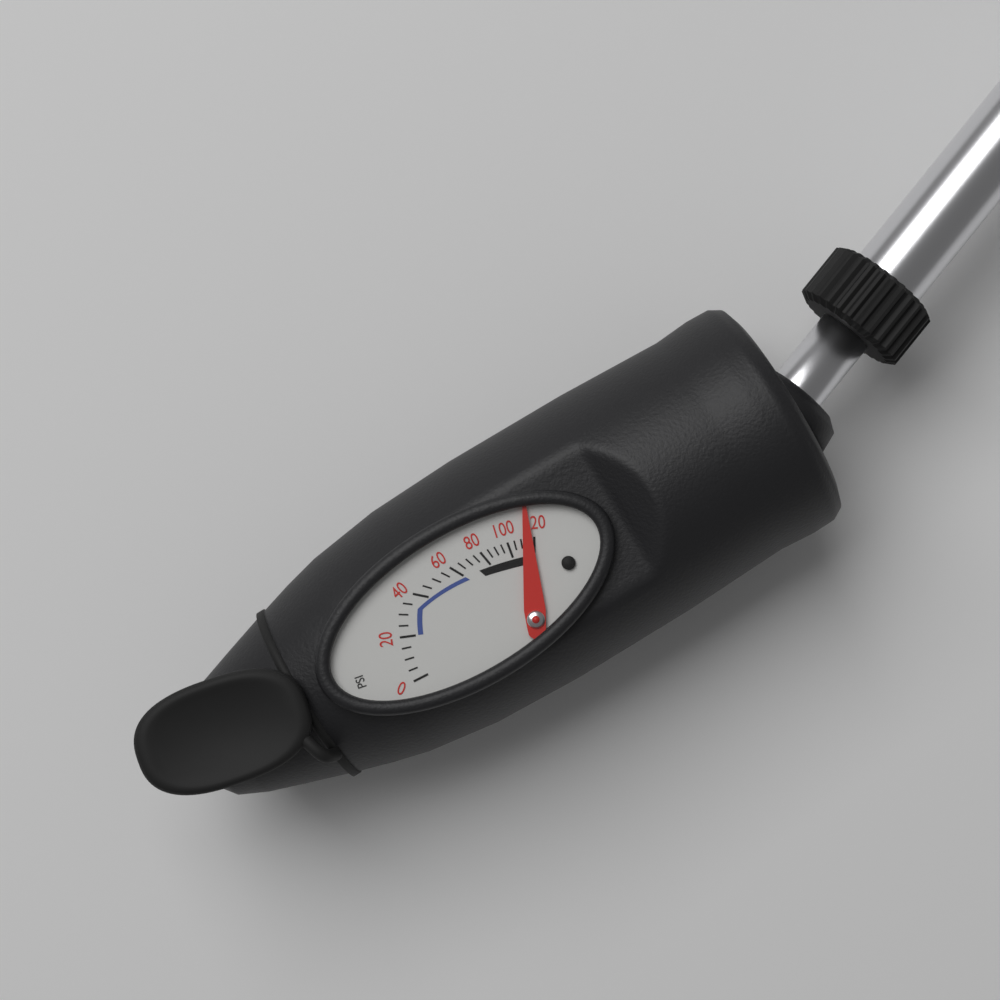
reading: 115 psi
